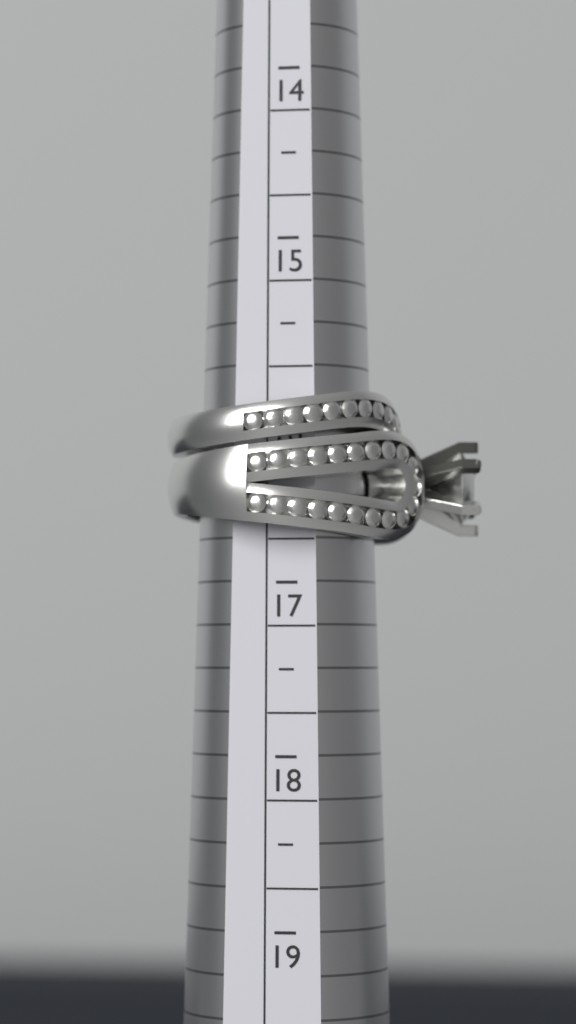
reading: 16.75 (no unit)
